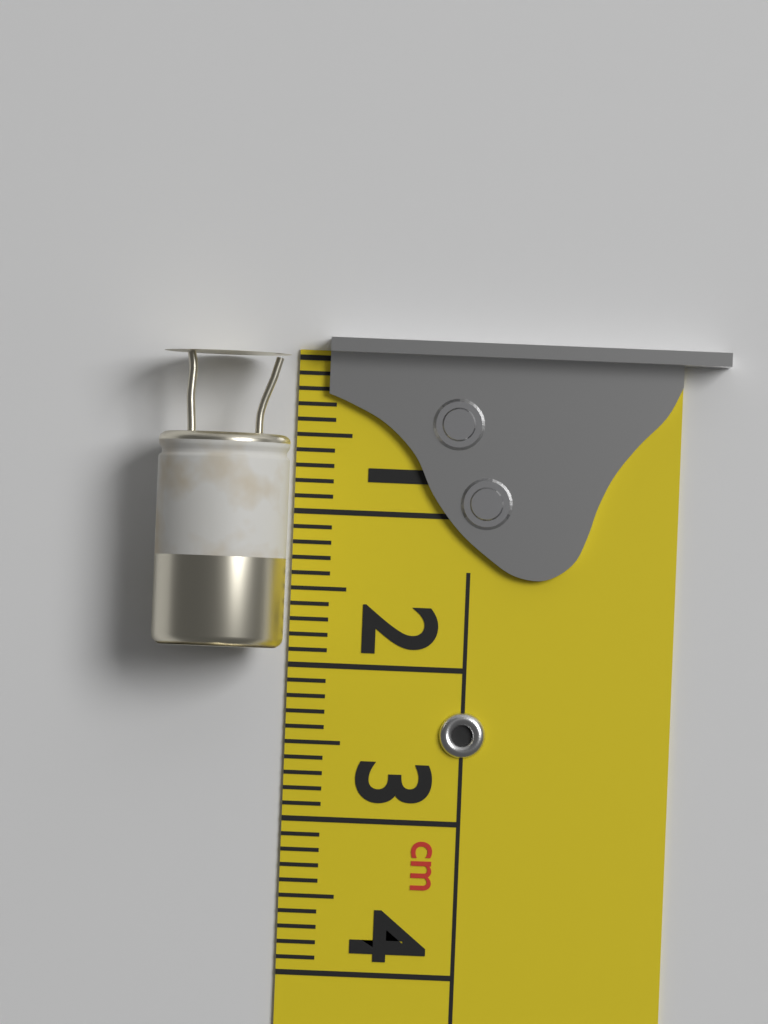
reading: 1.9 cm
